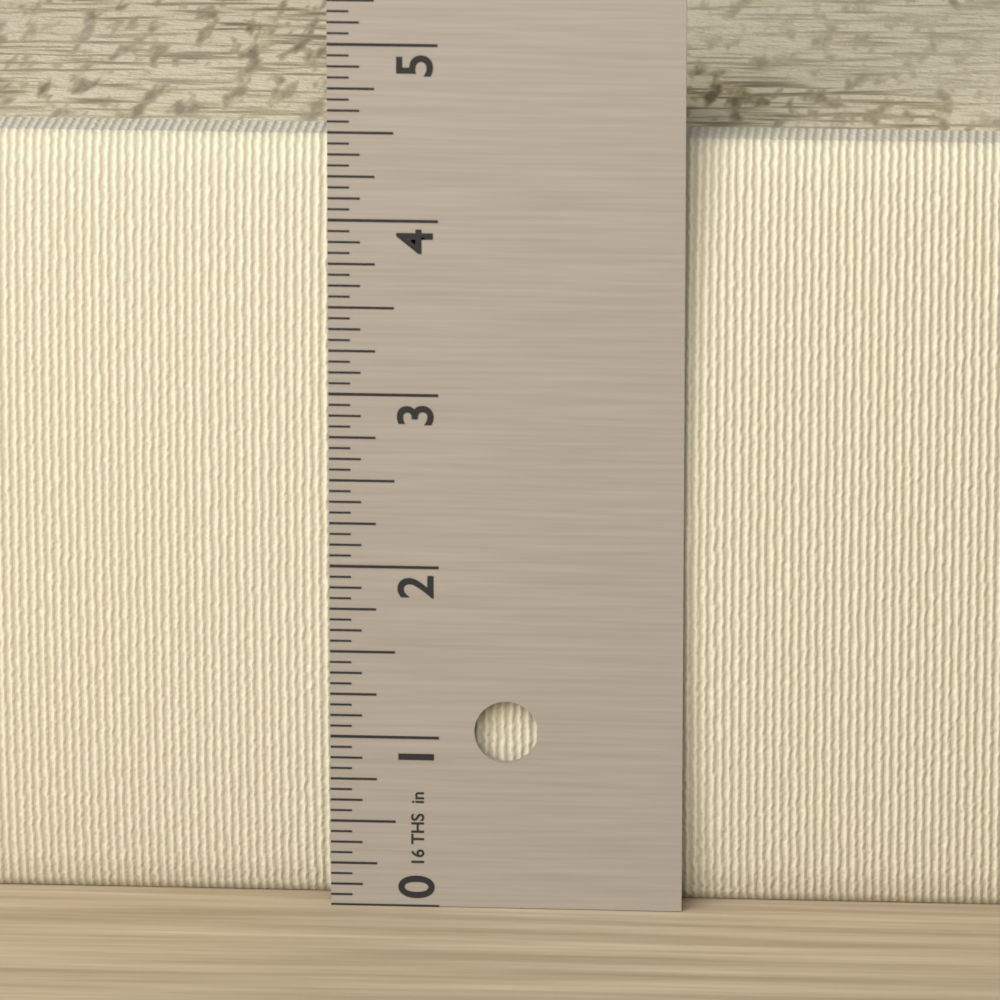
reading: 4.4375 in
